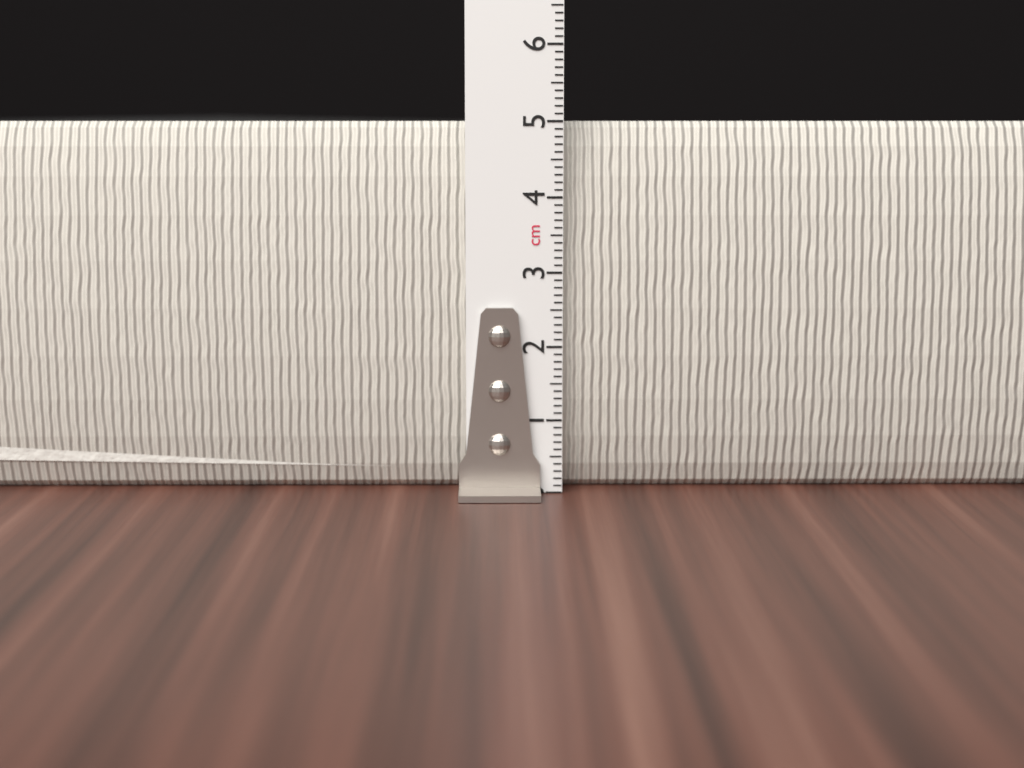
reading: 5.0 cm
